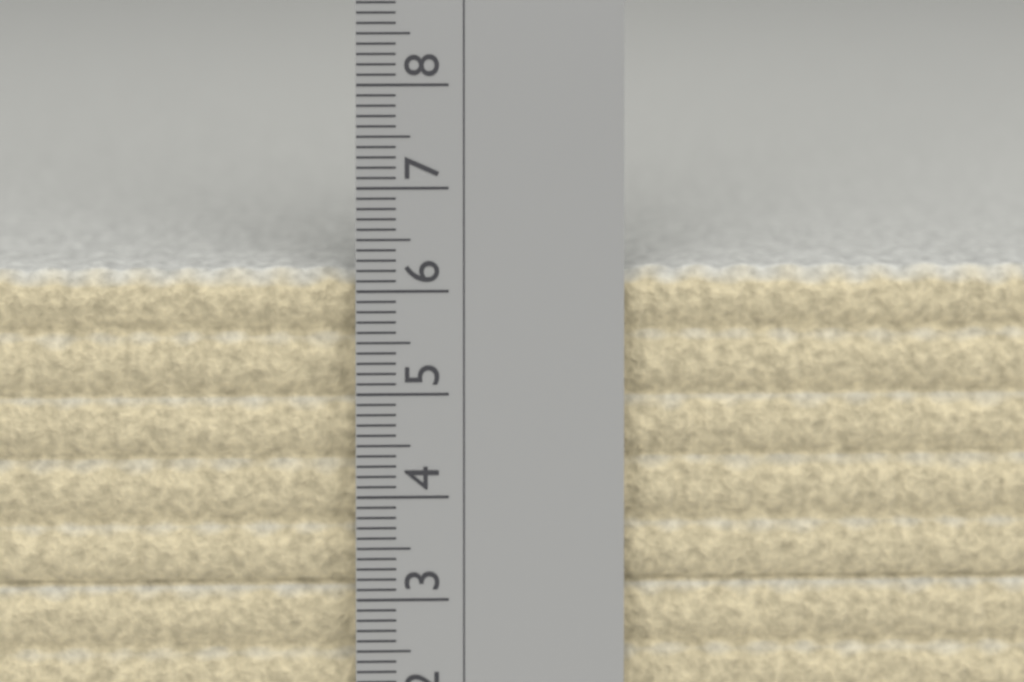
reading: 6.2 cm
